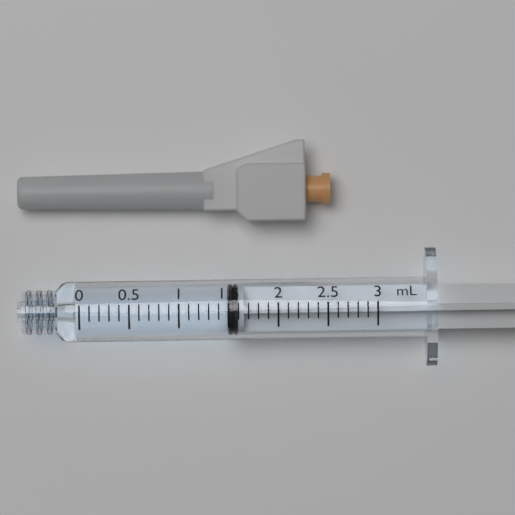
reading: 1.5 ml
